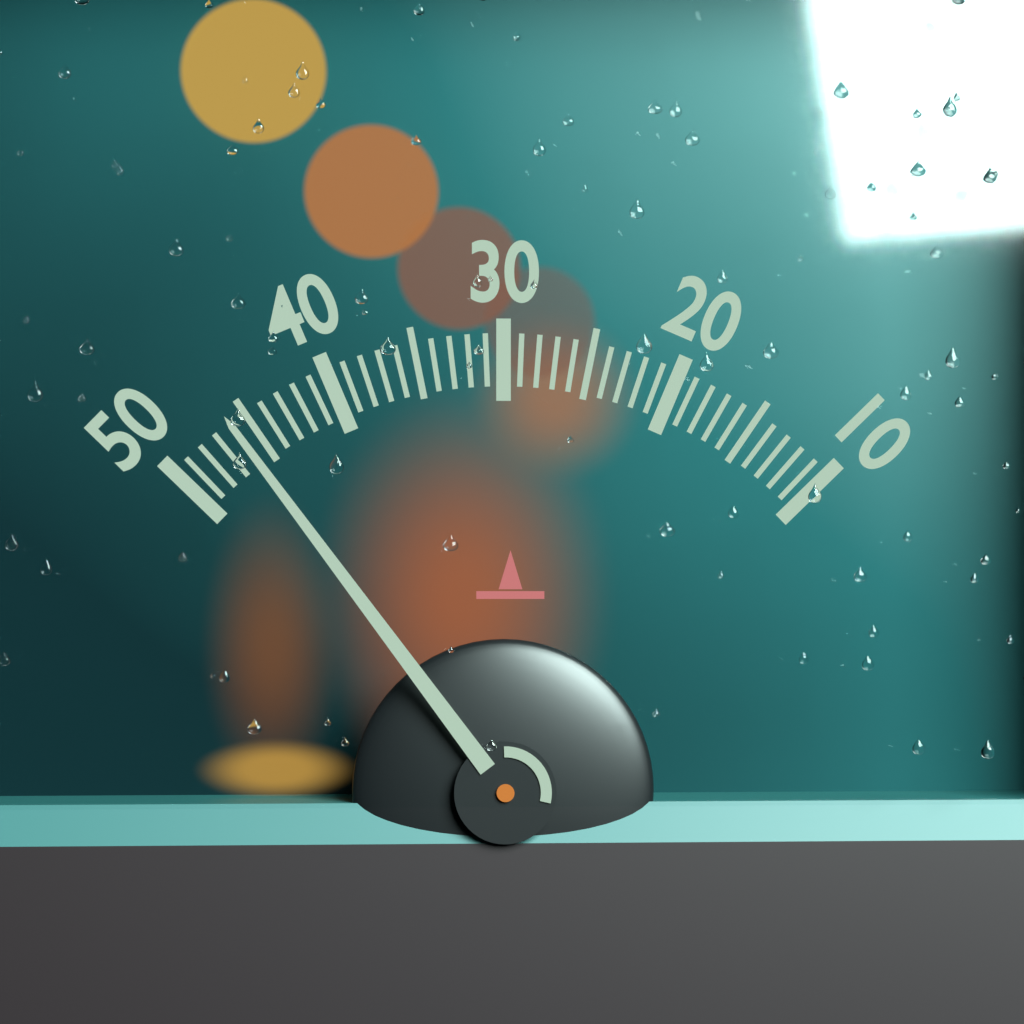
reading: 46 (no unit)
